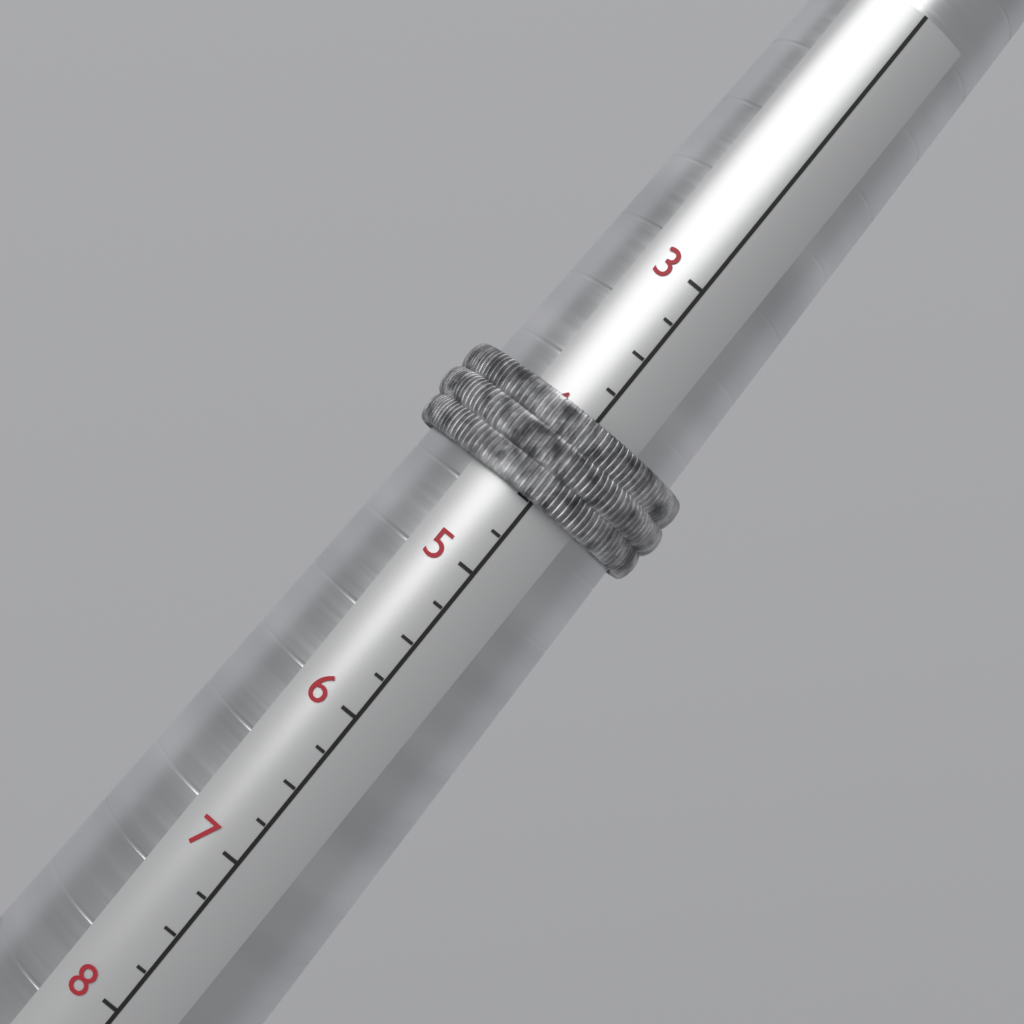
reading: 4.50 (no unit)
